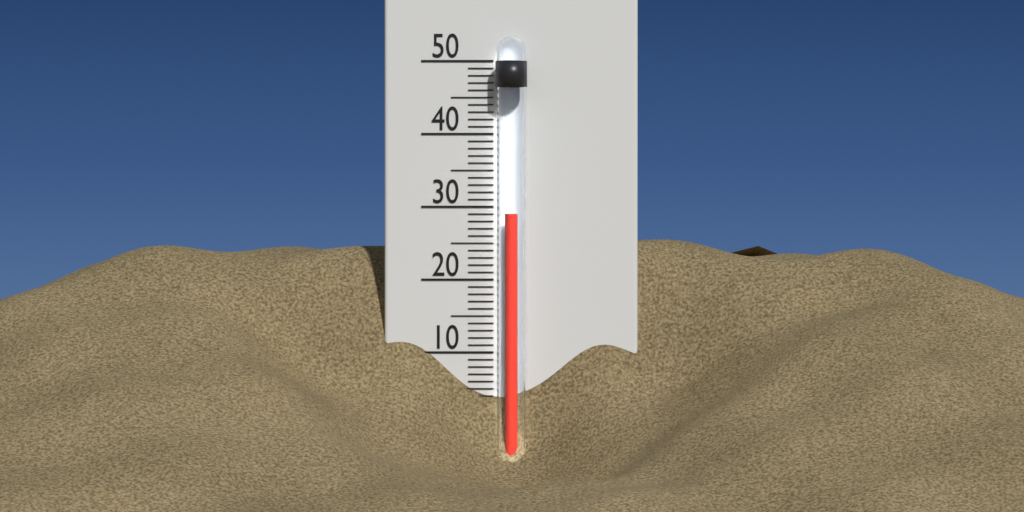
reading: 29 °C
